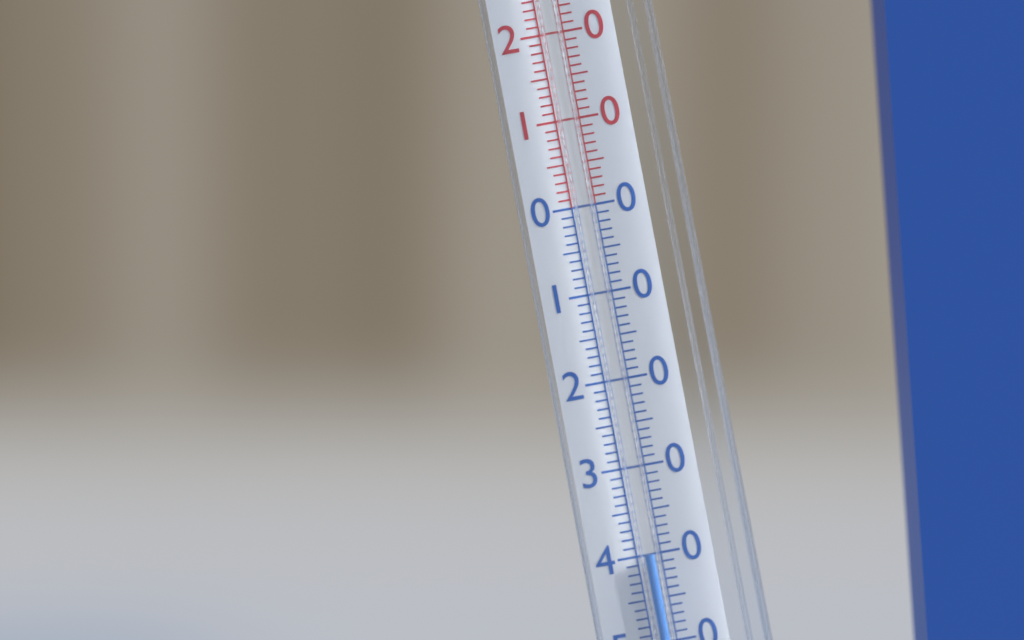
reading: -40 °C
